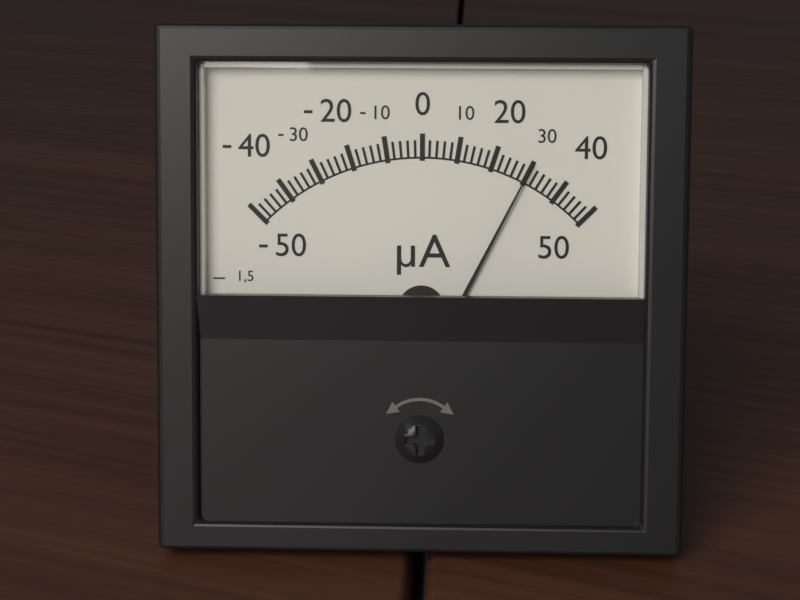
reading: 30 µA
